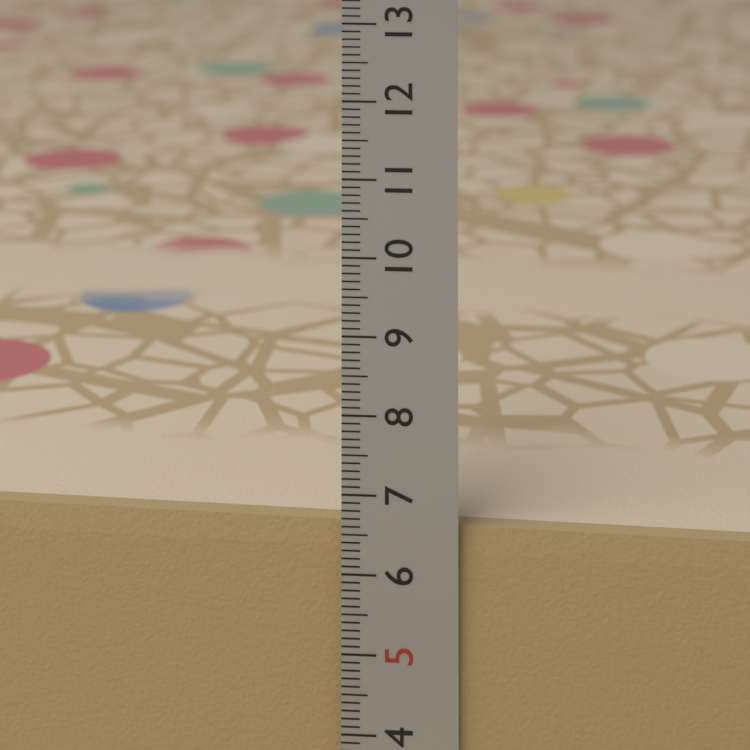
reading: 6.6 cm
